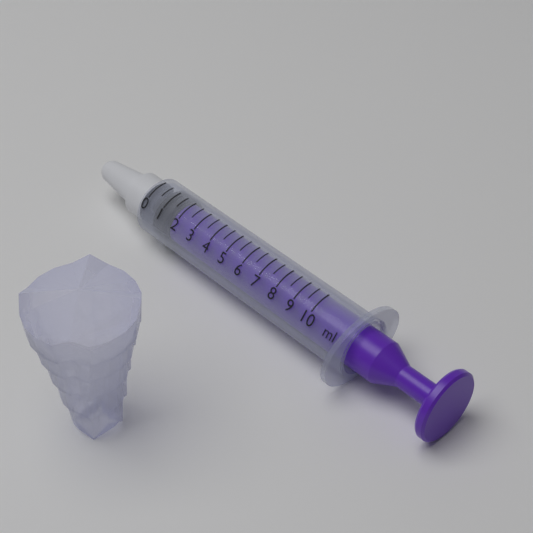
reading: 0.5 ml
